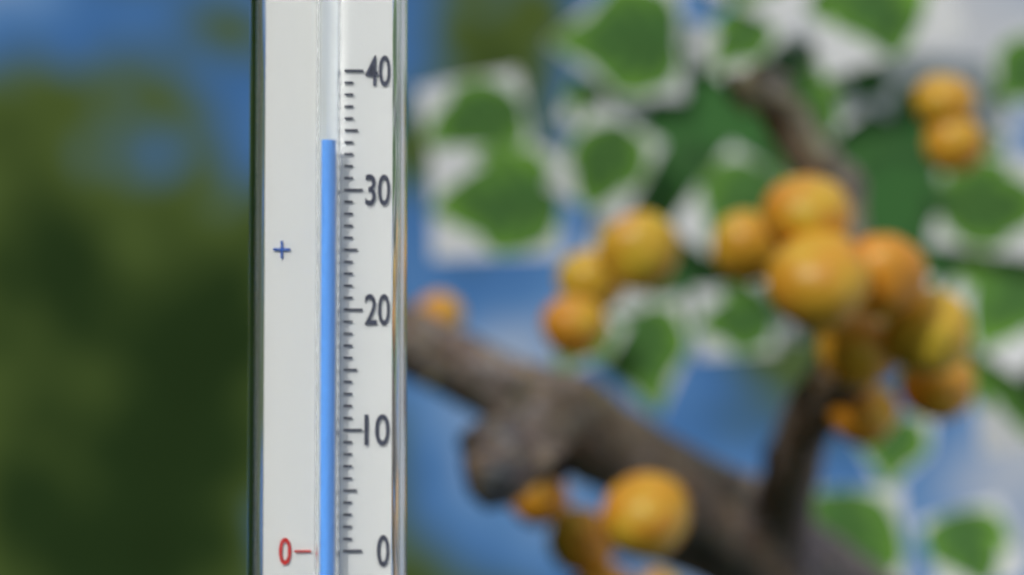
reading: 34 (no unit)
